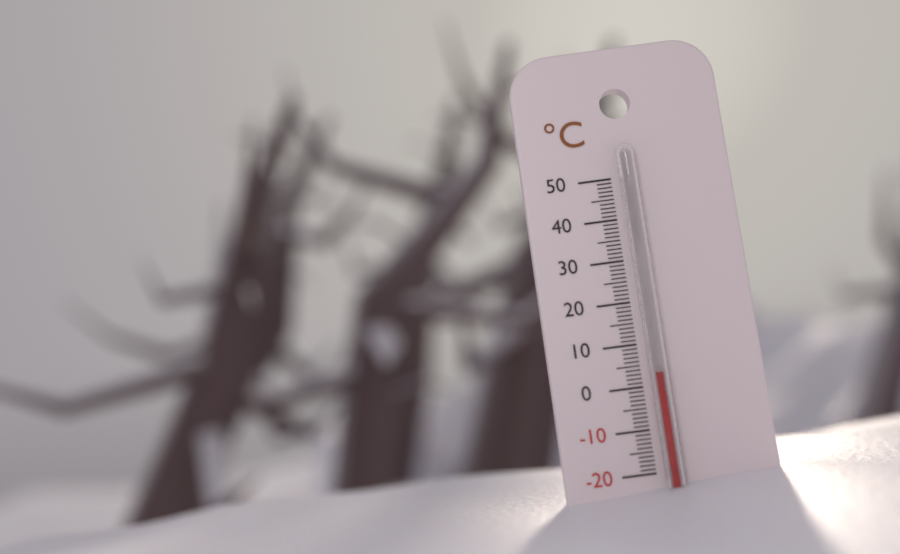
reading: 3 °C
